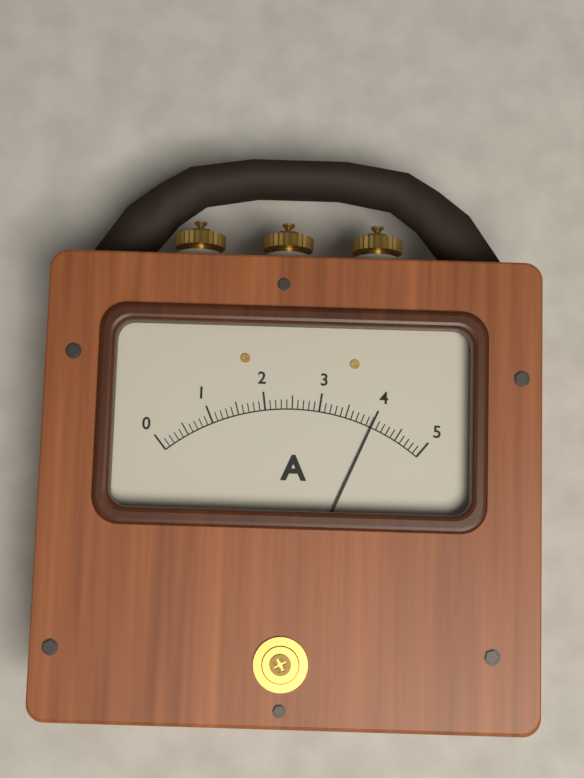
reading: 4.0 A
